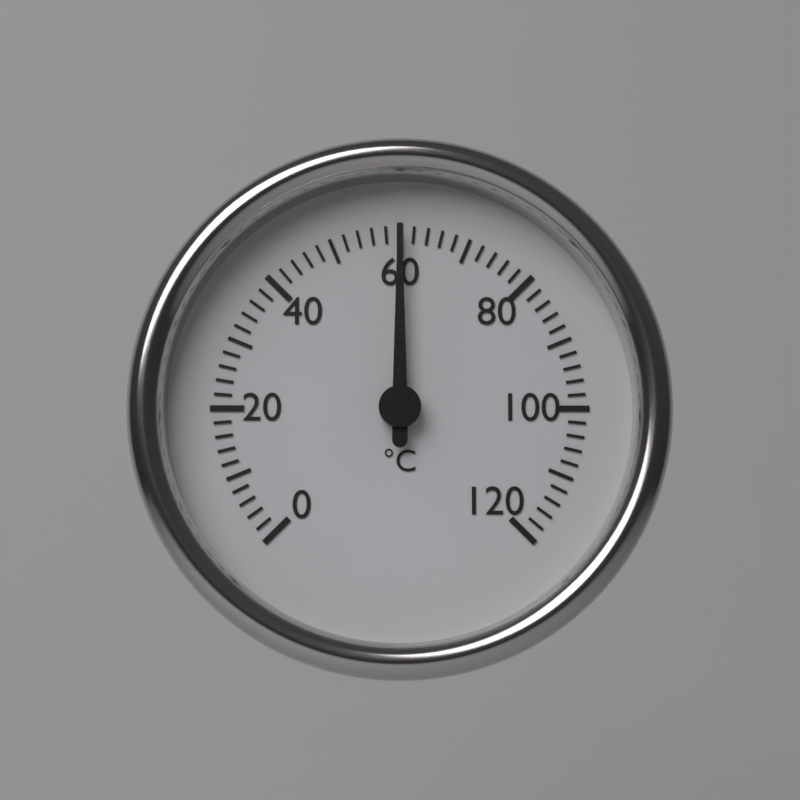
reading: 60 °C
